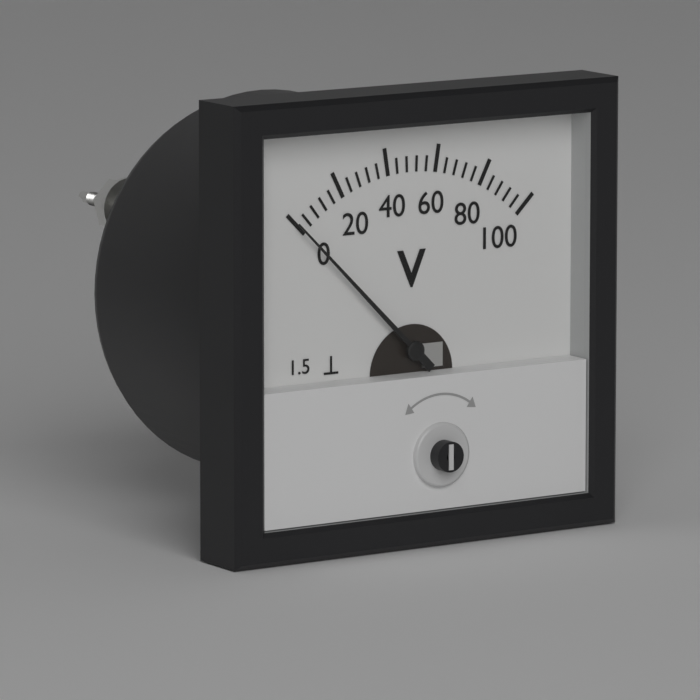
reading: 0 V
